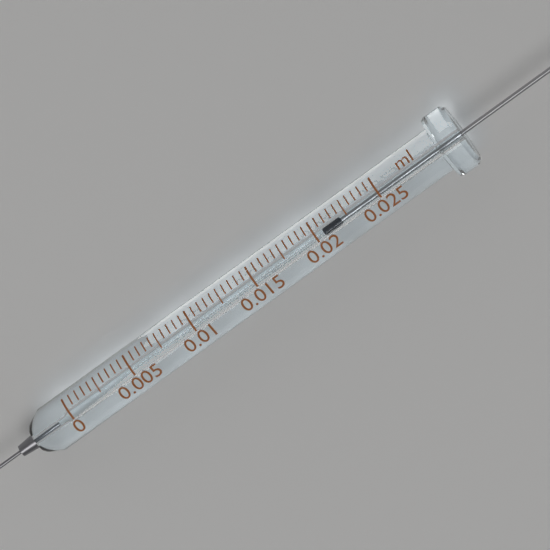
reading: 0.0205 ml
